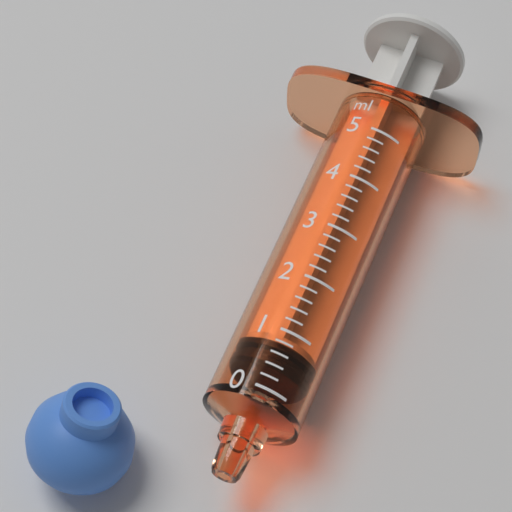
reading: 0.4 ml
